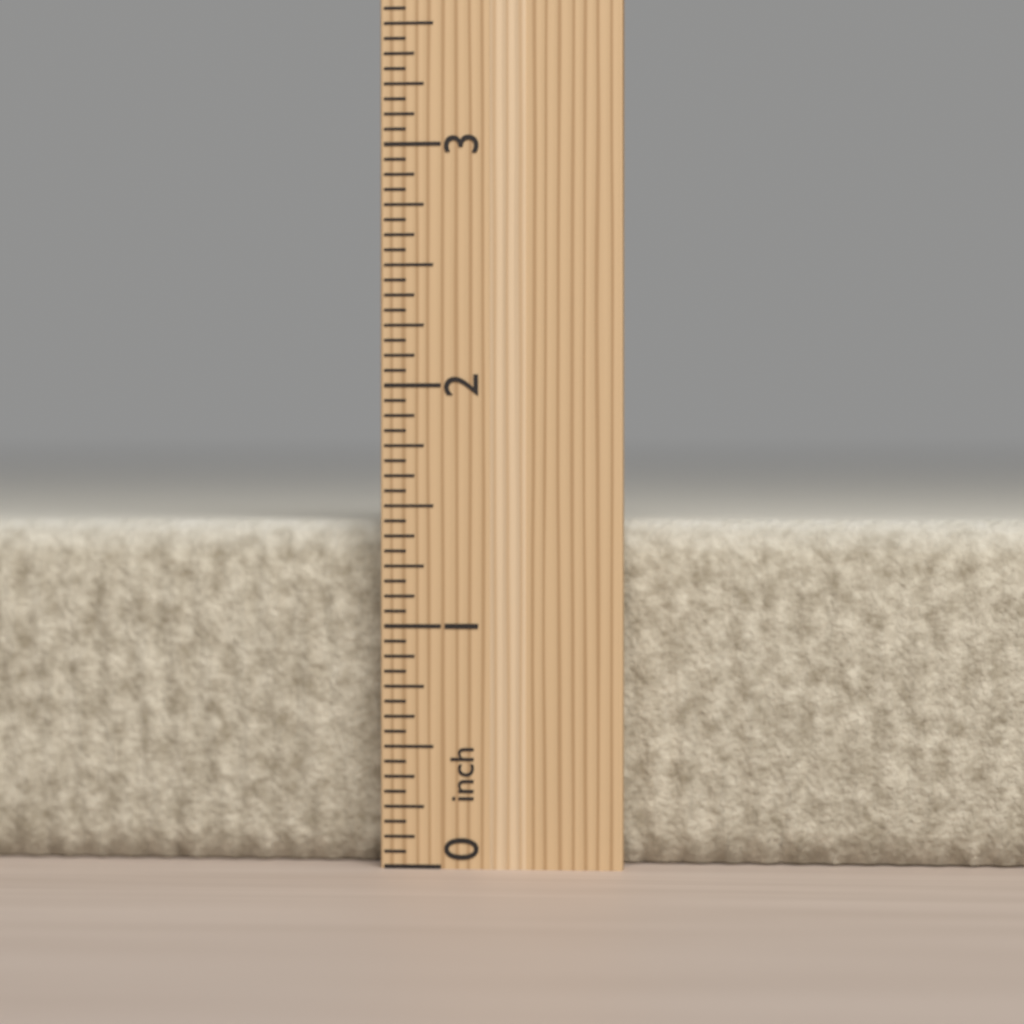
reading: 1.4375 inch
